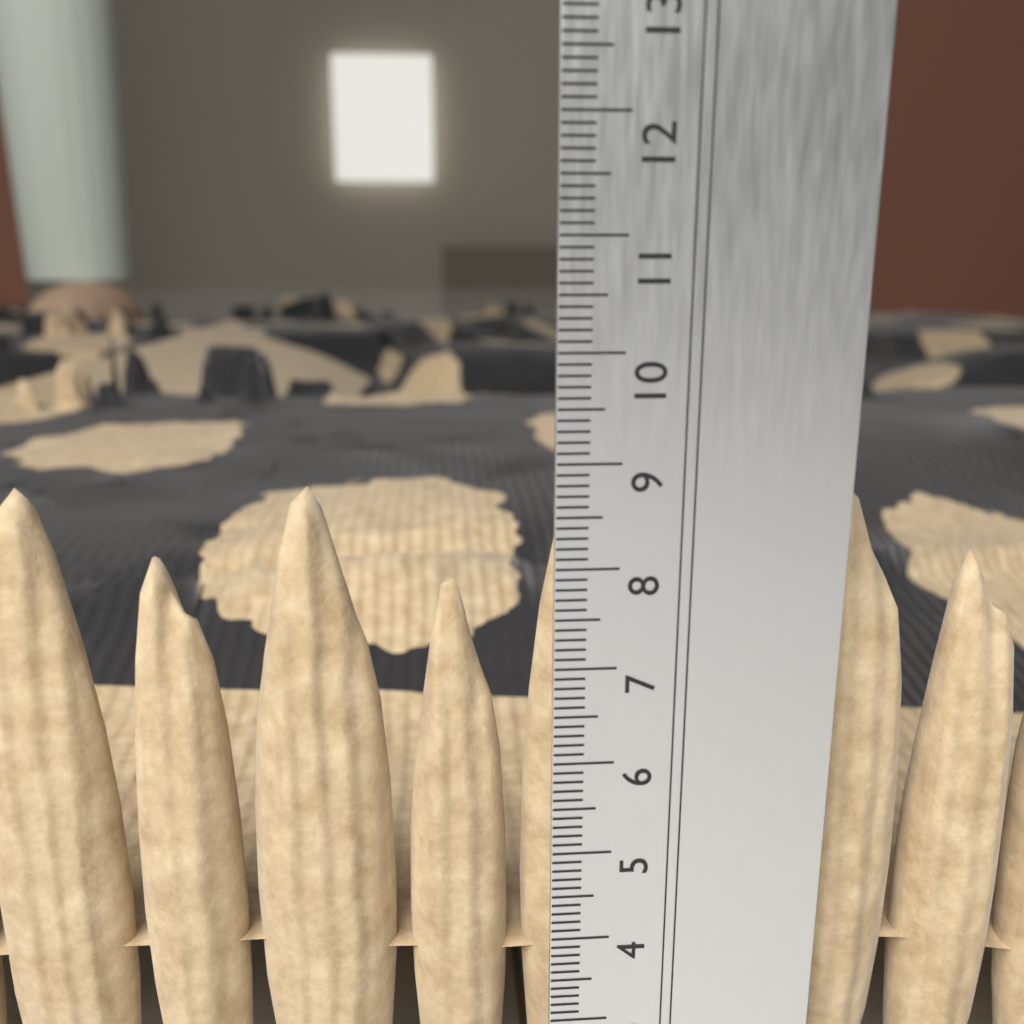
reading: 8.7 cm
